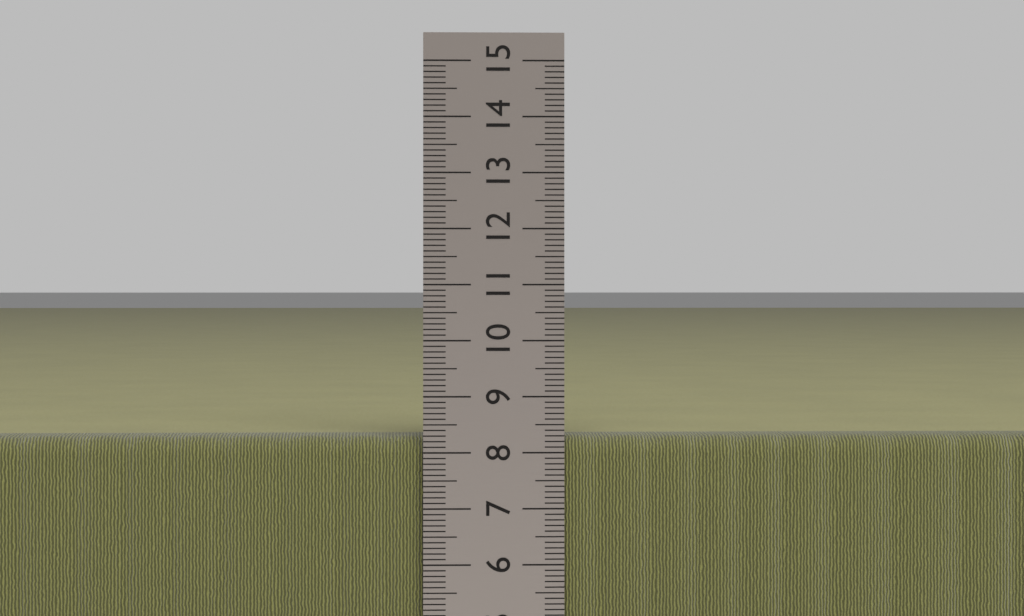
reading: 8.3 cm
